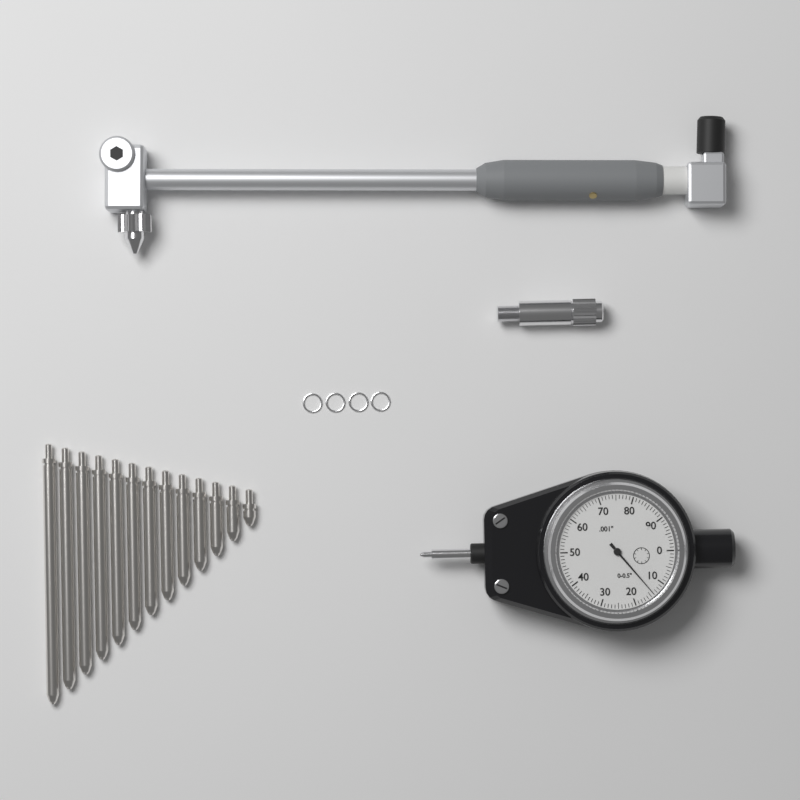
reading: 0.014 in
